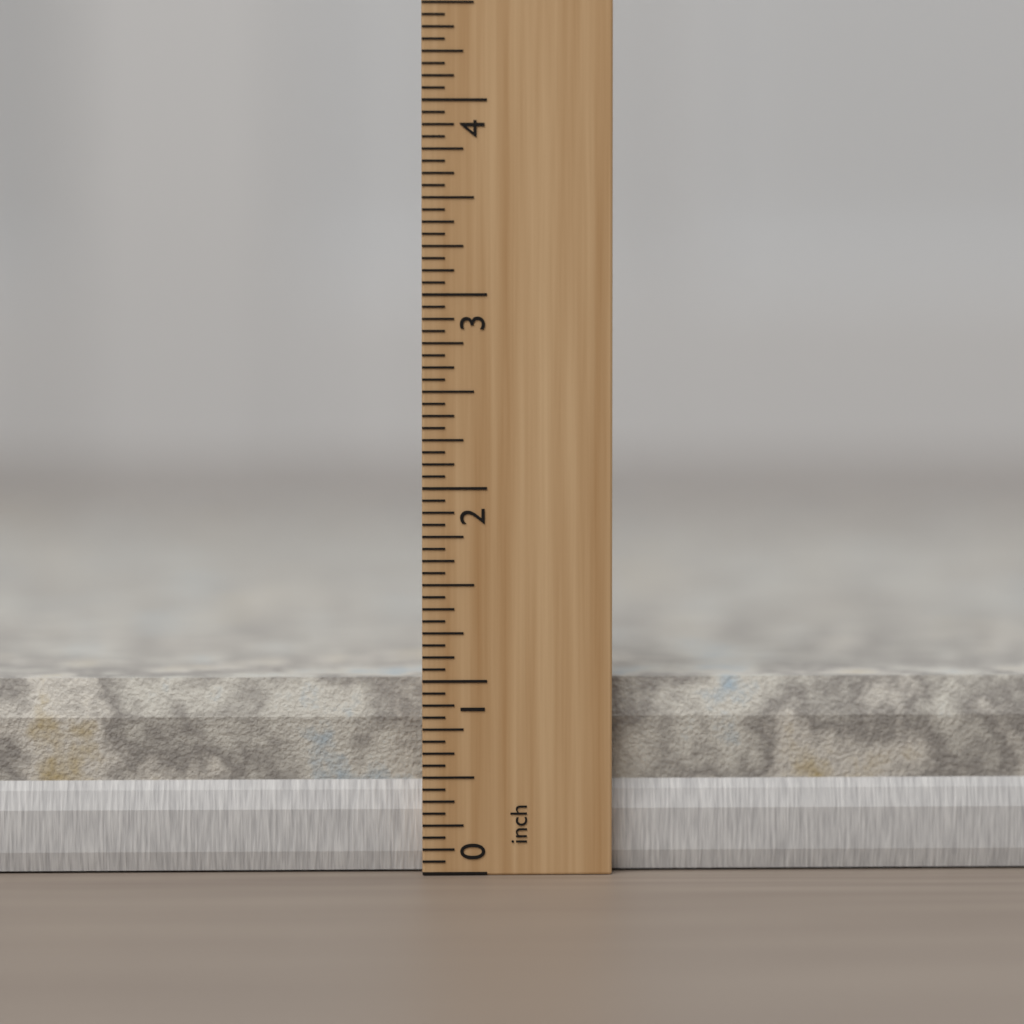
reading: 1.0000 inch
